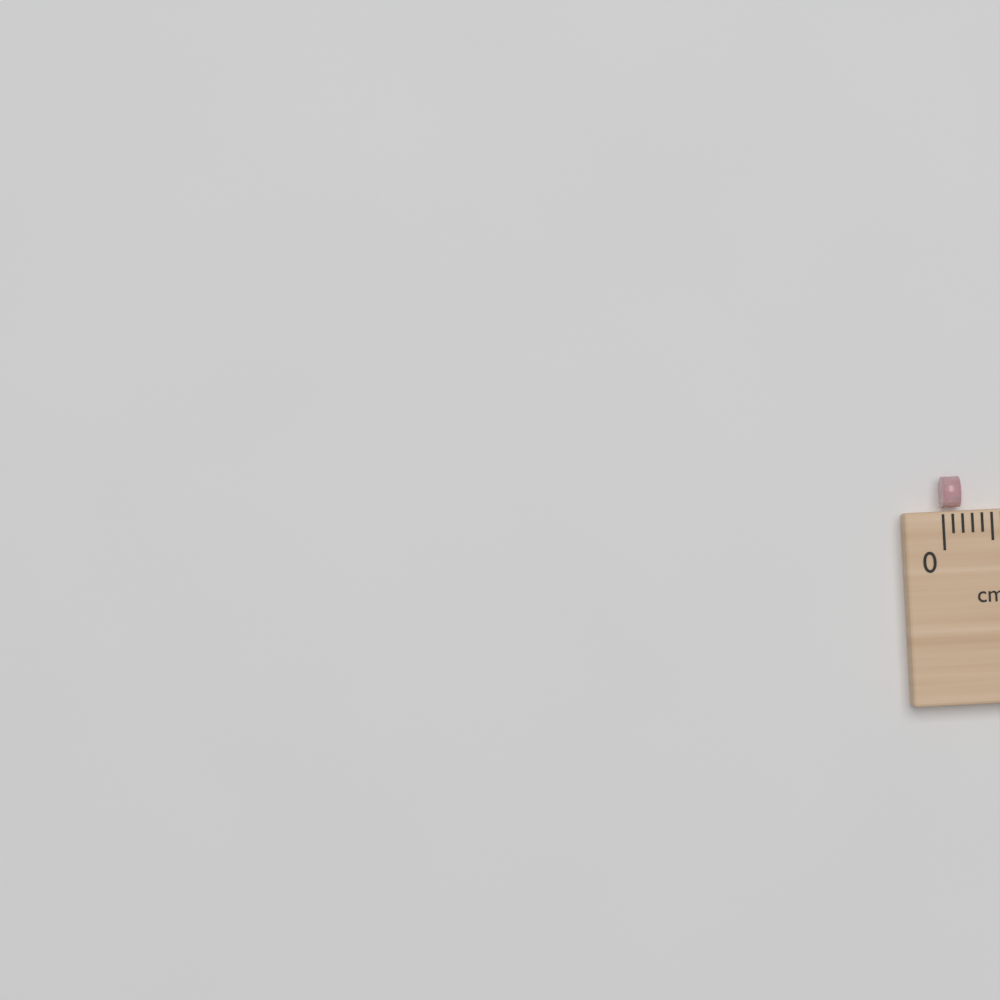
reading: 0.2 cm
